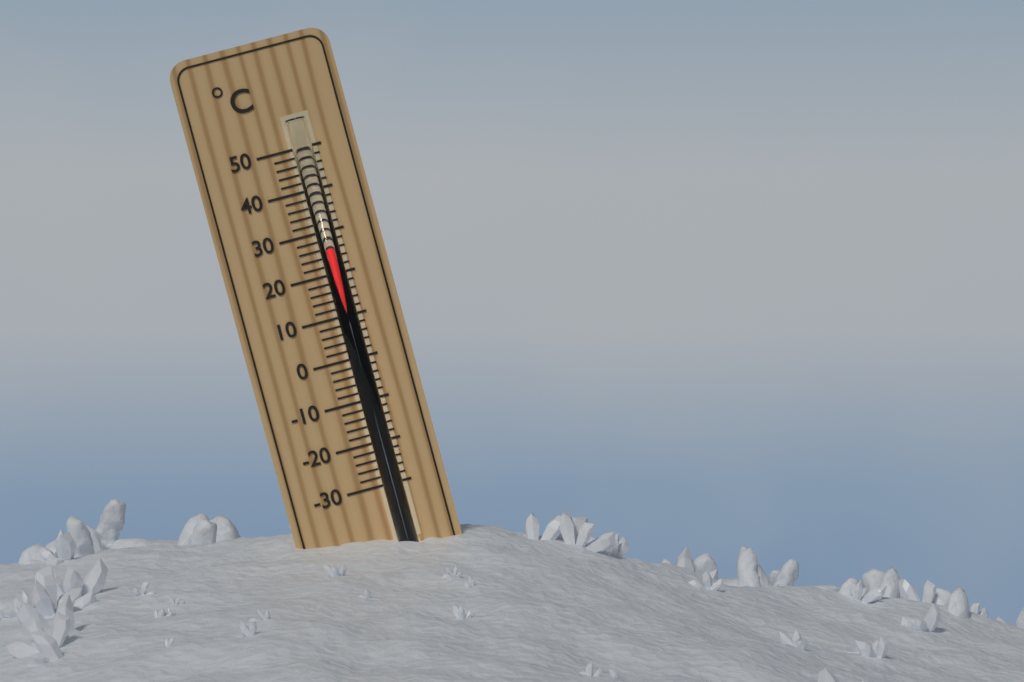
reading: 26 °C
